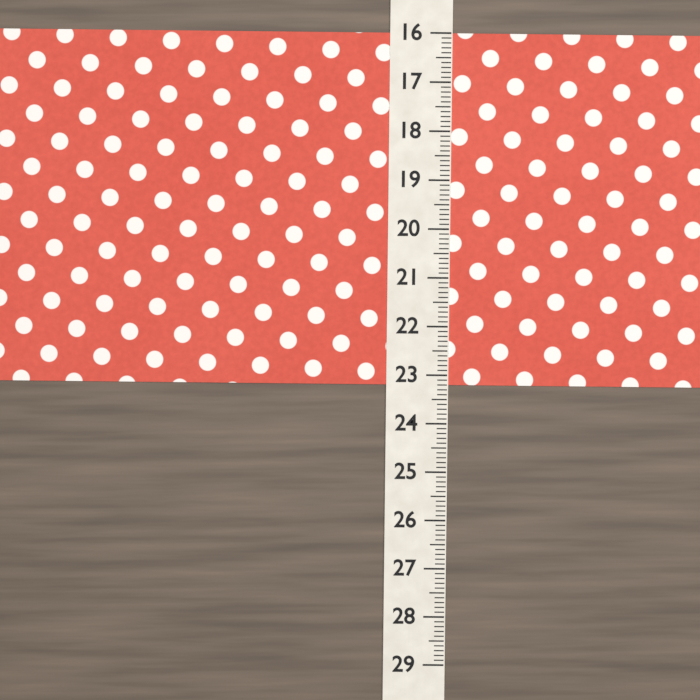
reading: 23.2 (no unit)
